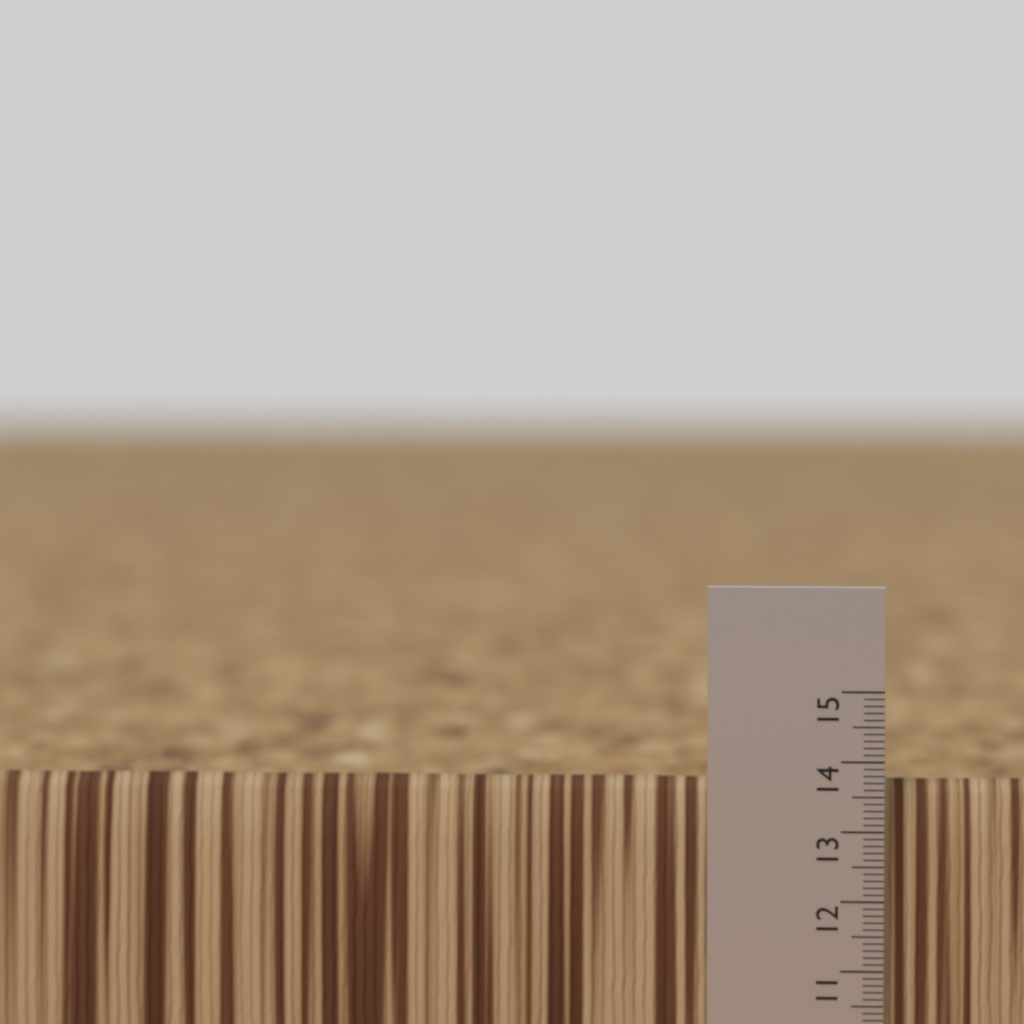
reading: 13.7 (no unit)
